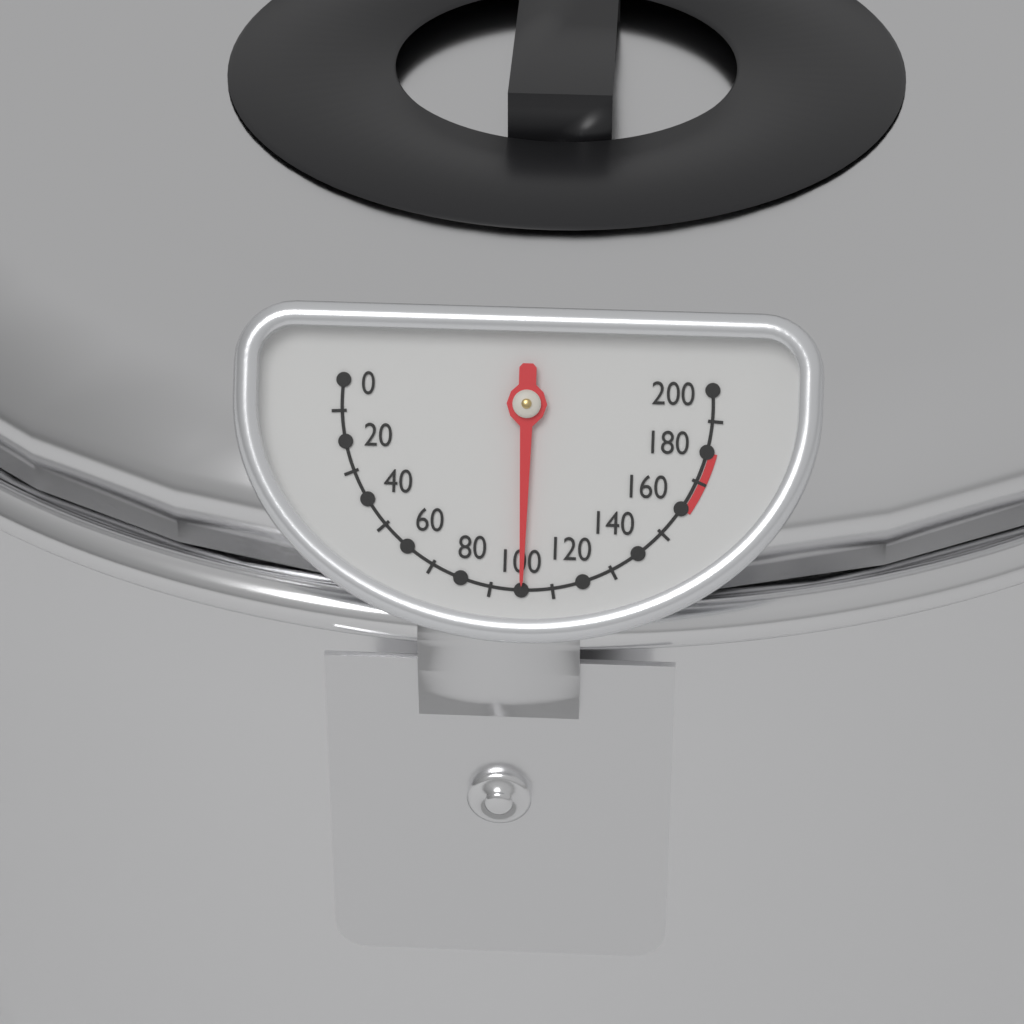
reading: 100 (no unit)
